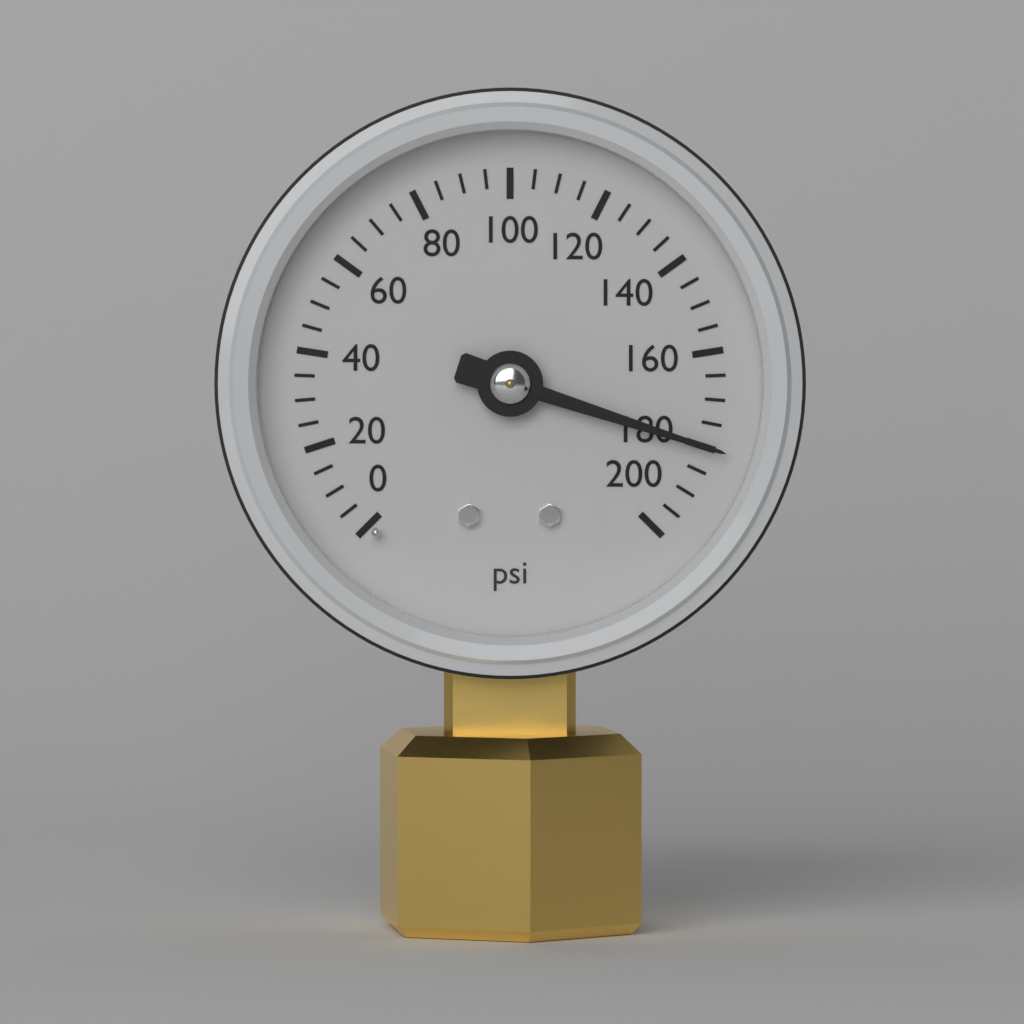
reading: 180 psi
